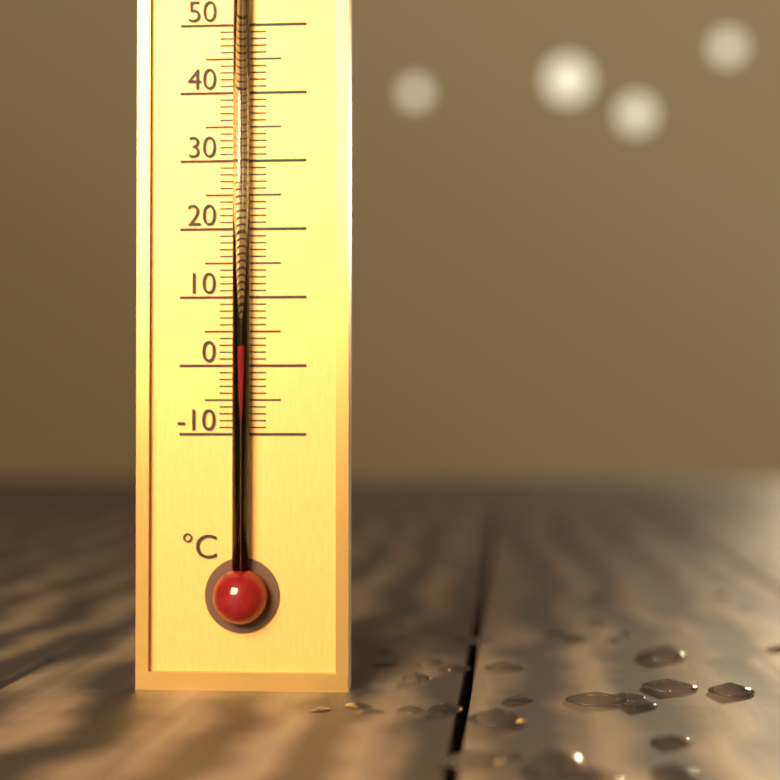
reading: 3 °C
